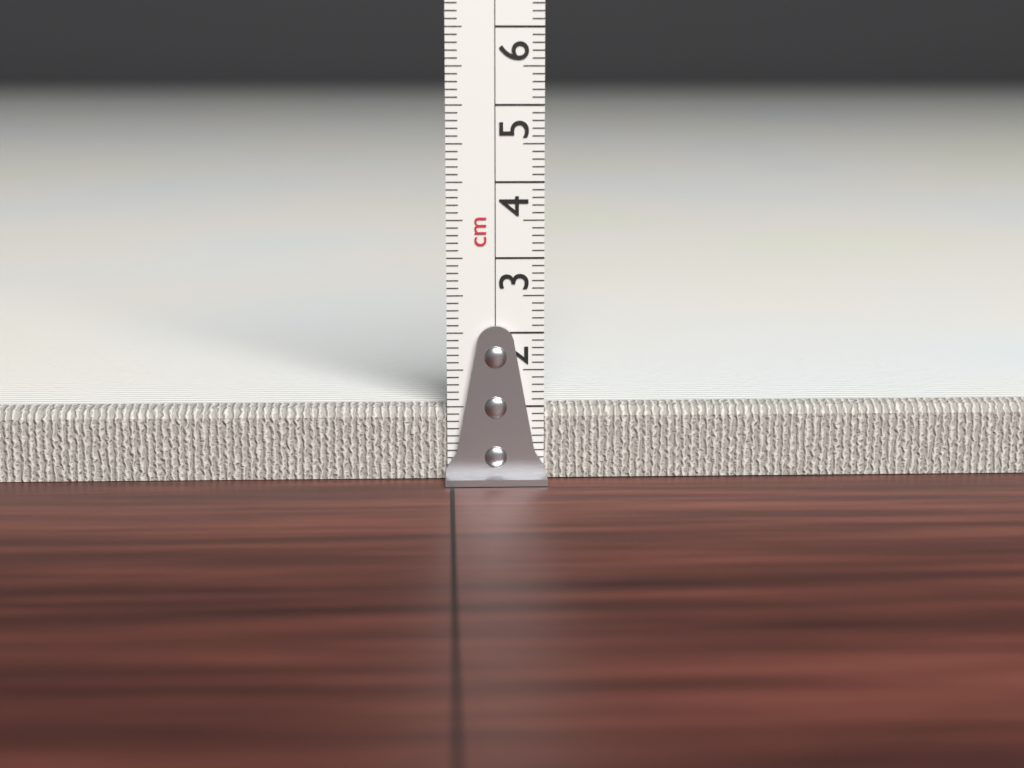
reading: 1.0 cm
